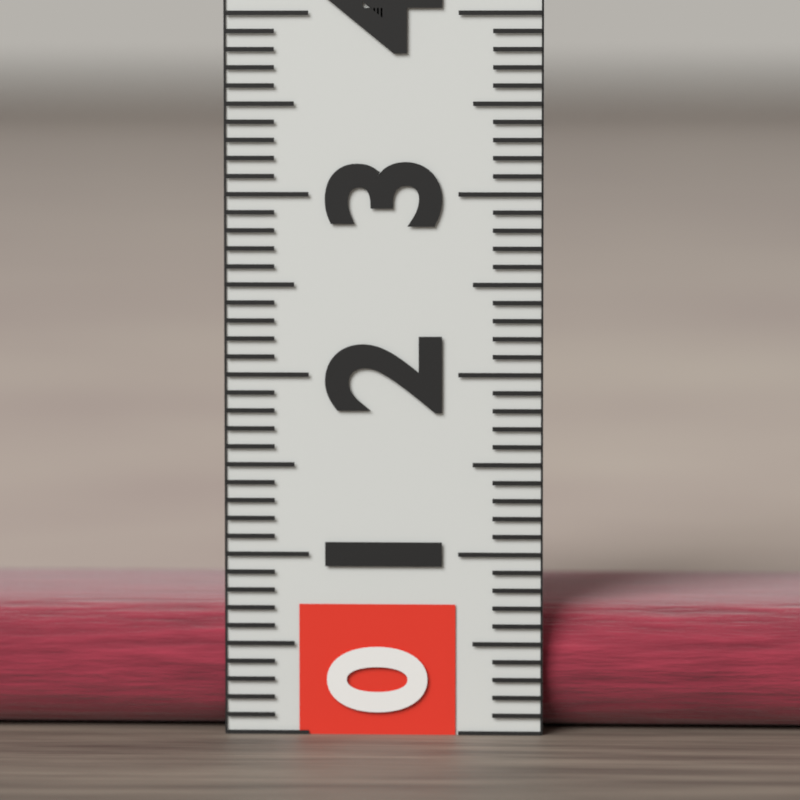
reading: 0.7 (no unit)
